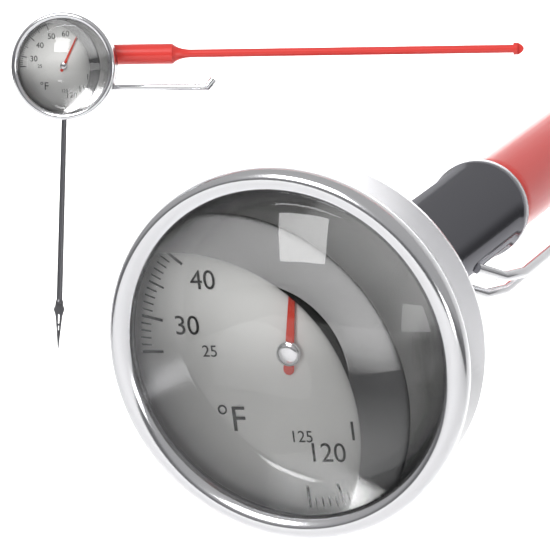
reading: 62 °F
